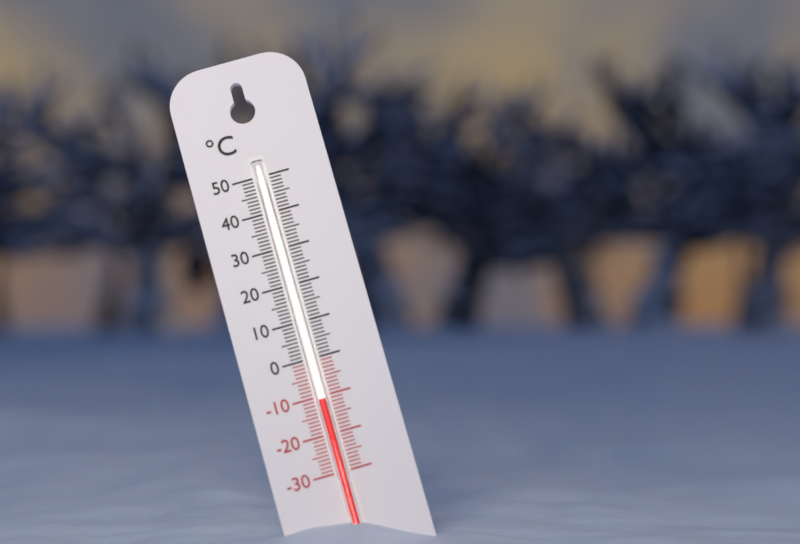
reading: -11 °C
